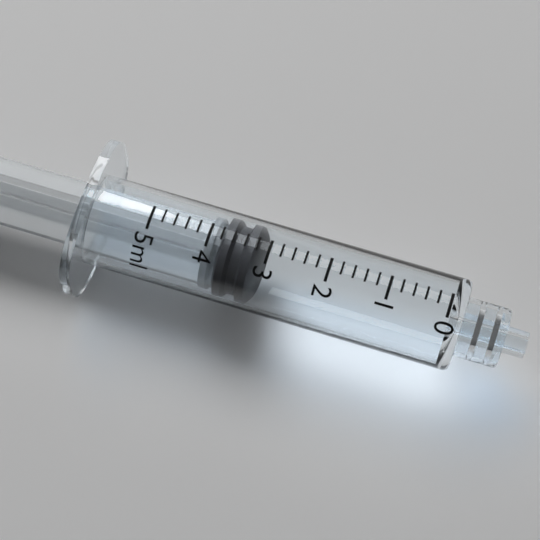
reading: 3.2 ml
